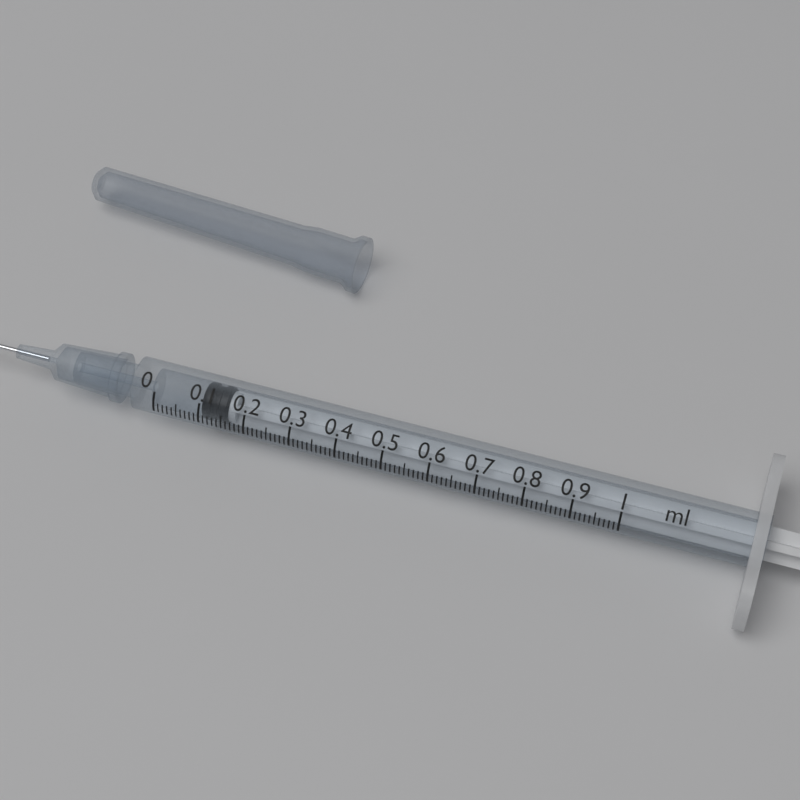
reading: 0.10 ml
